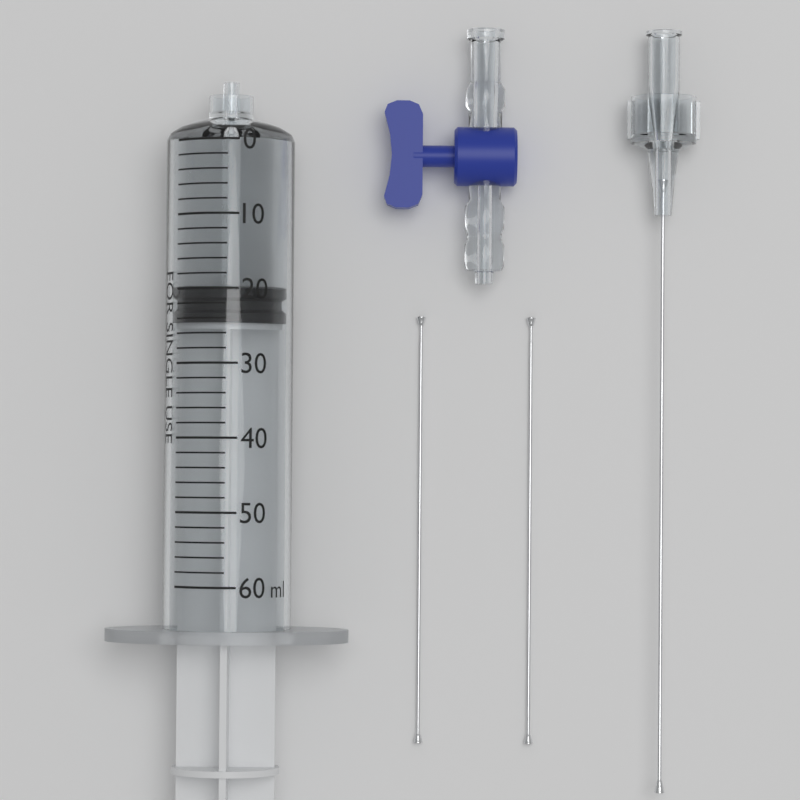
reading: 20 ml
